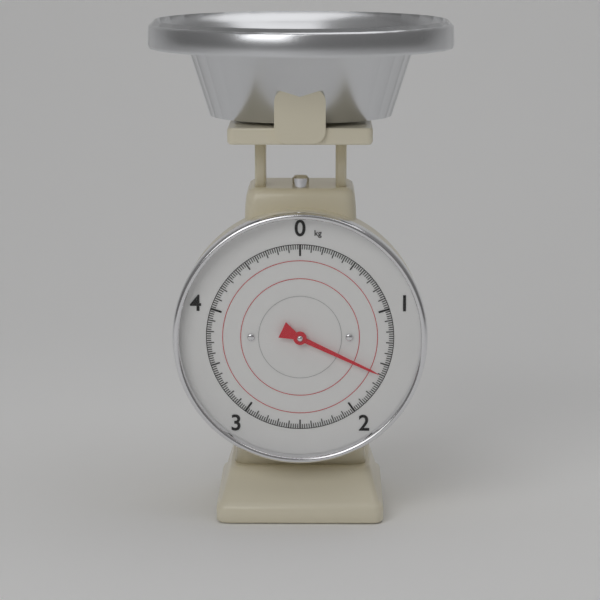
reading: 1.60 kg
